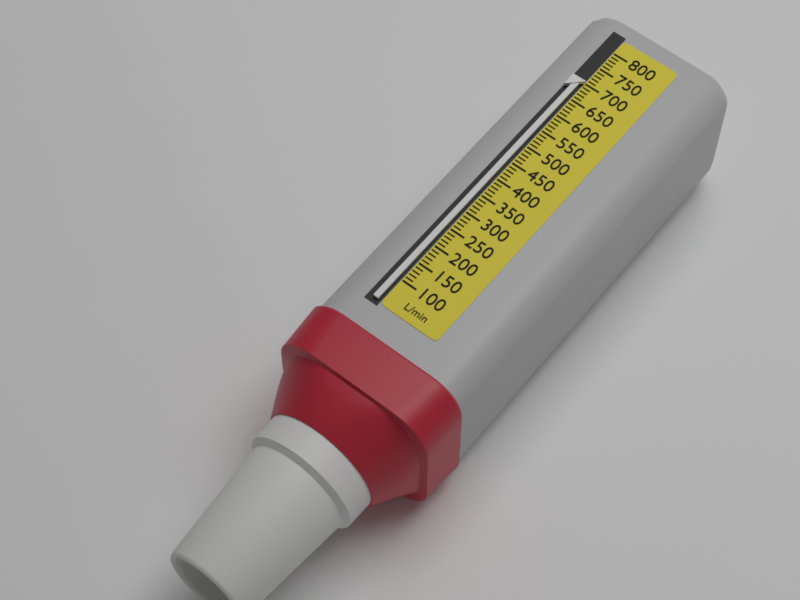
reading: 700 L/min
